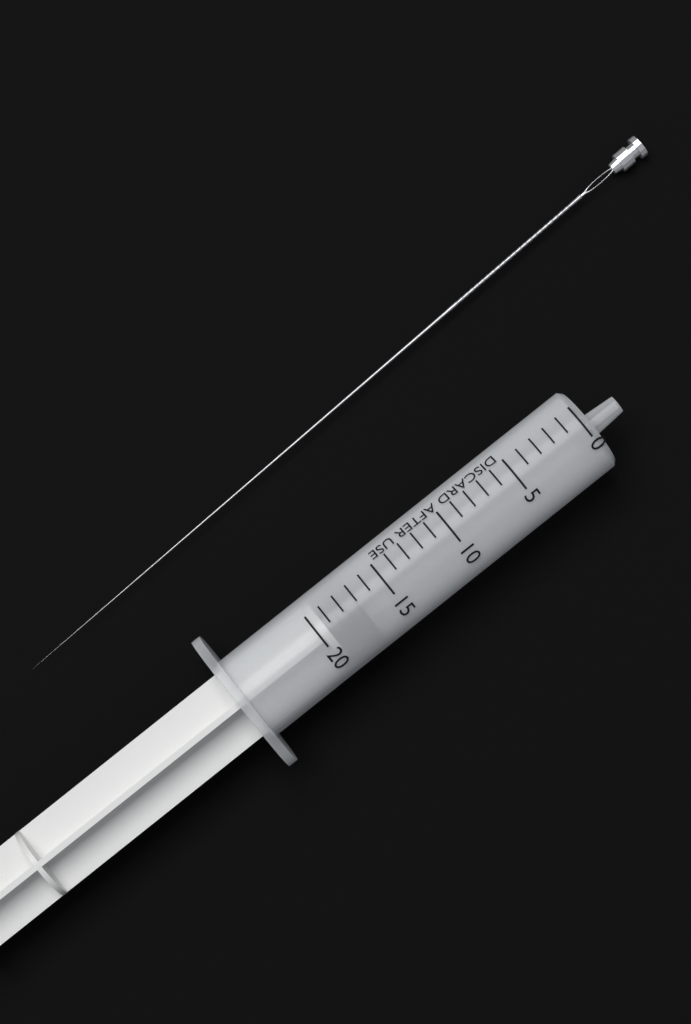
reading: 17 (no unit)
